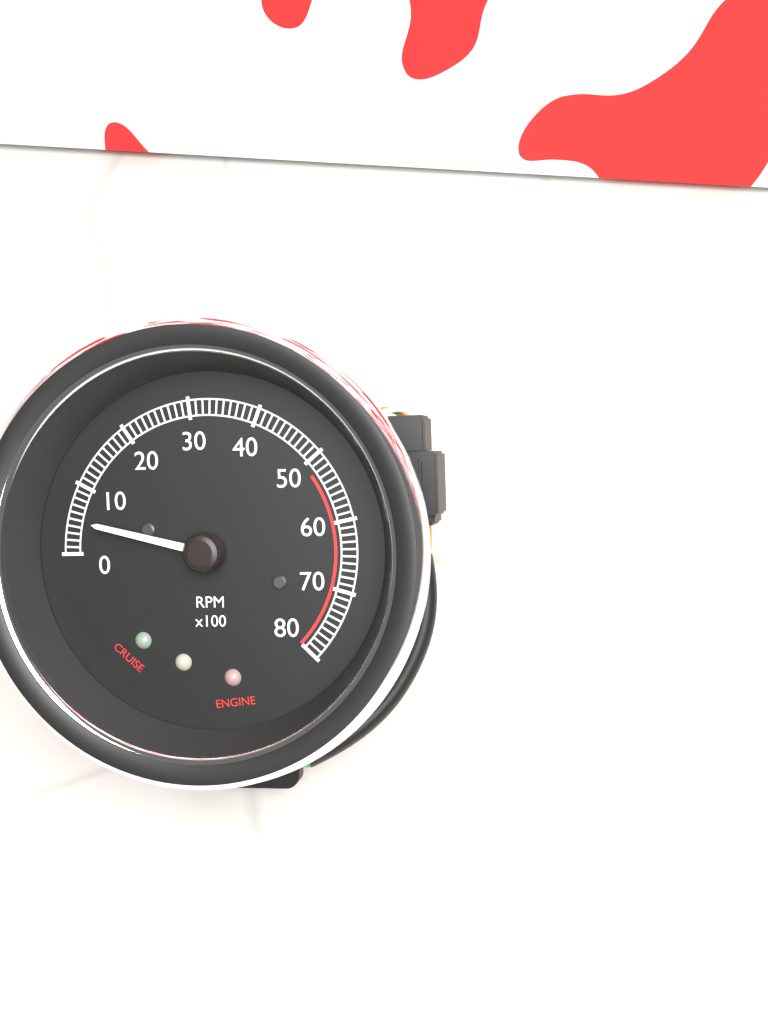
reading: 500 RPM
